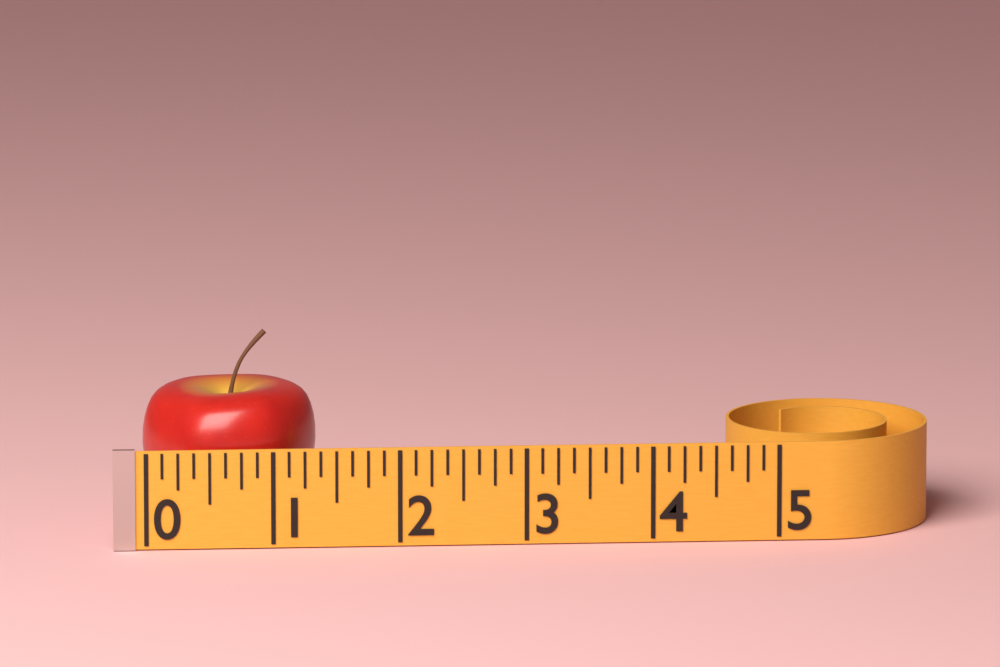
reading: 1.375 (no unit)
